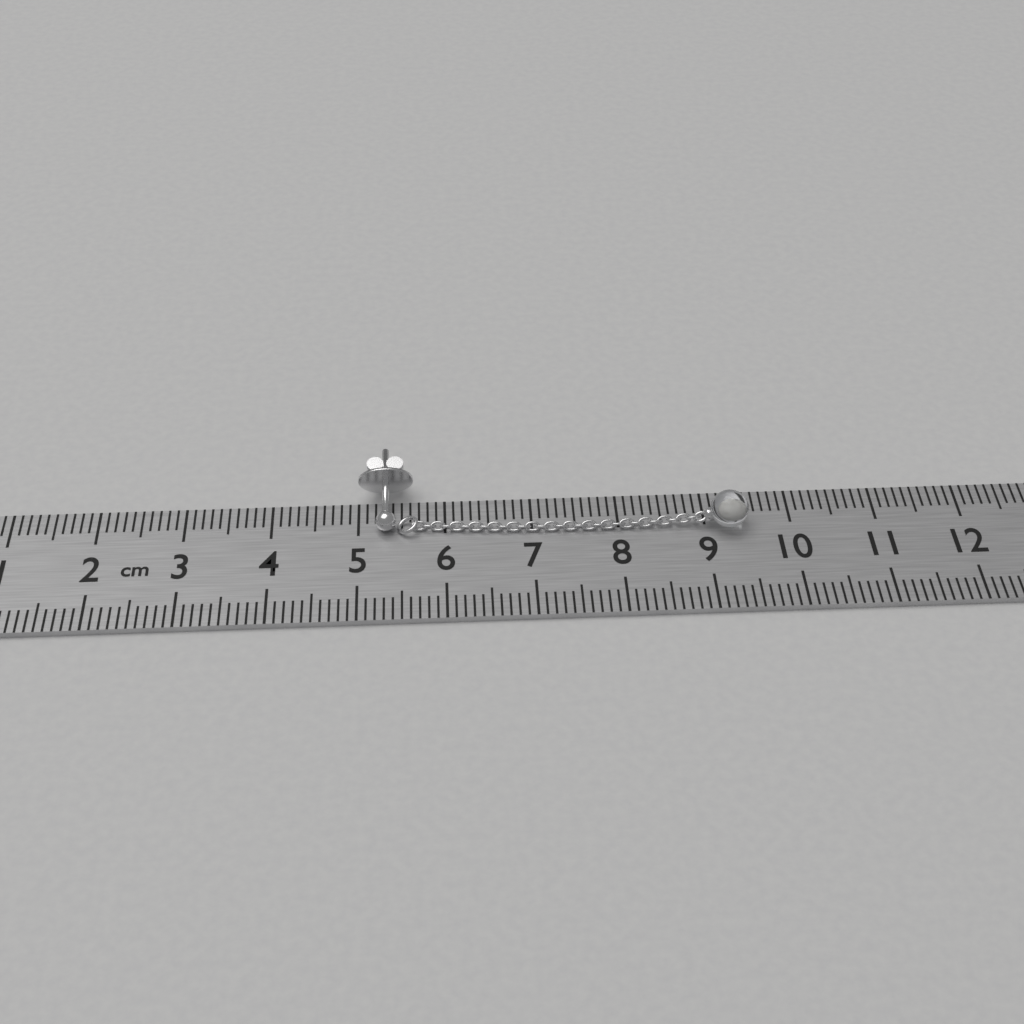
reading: 9.5 cm
